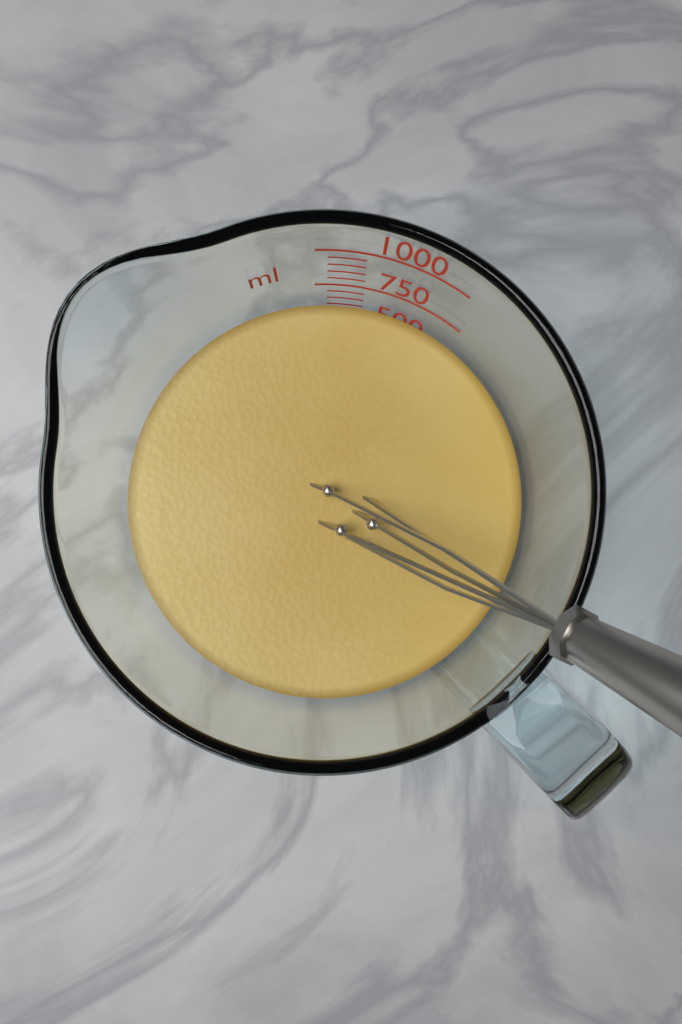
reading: 600 ml
